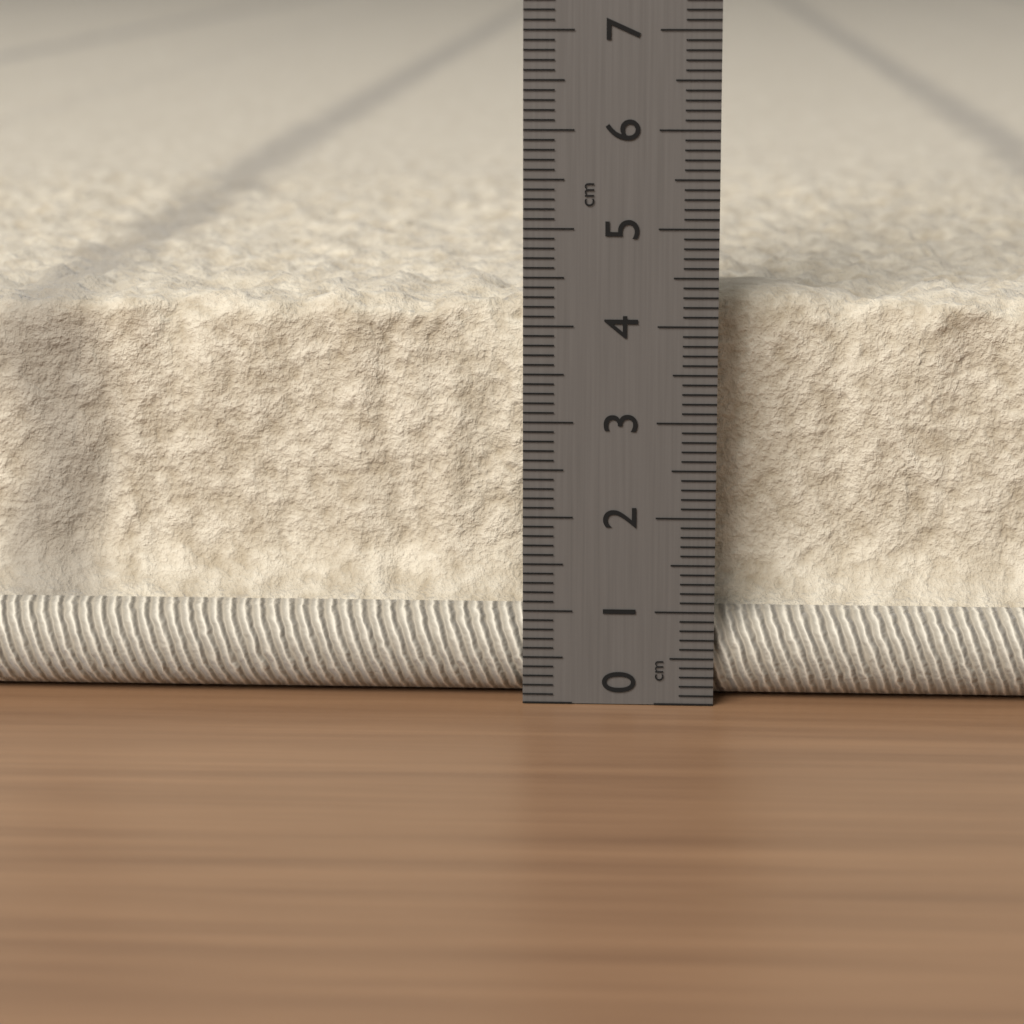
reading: 4.3 cm
